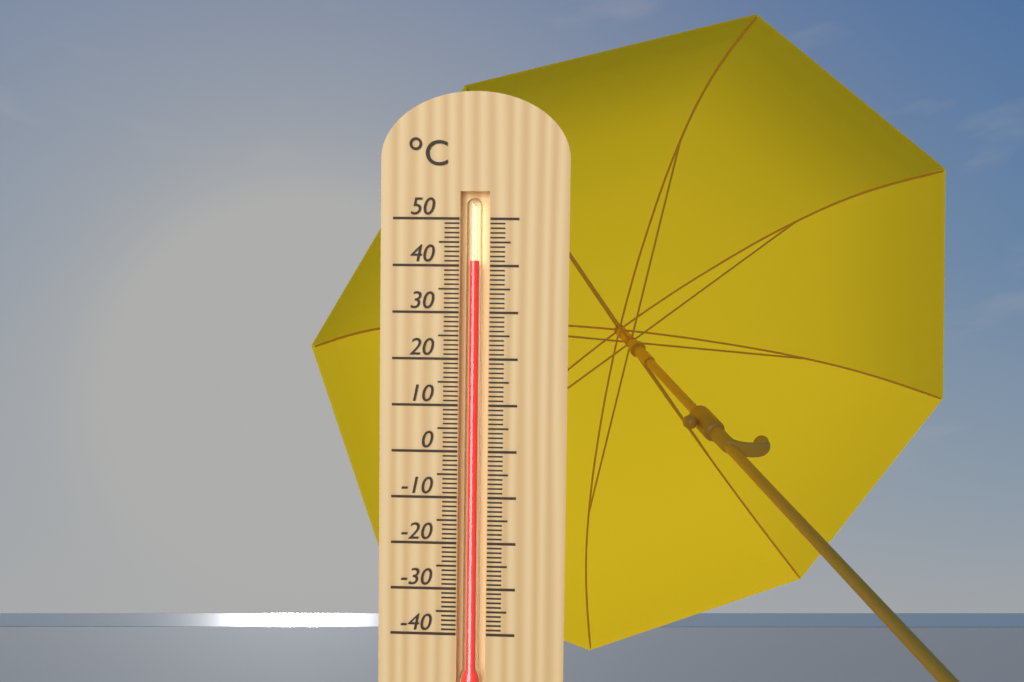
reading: 41 °C
